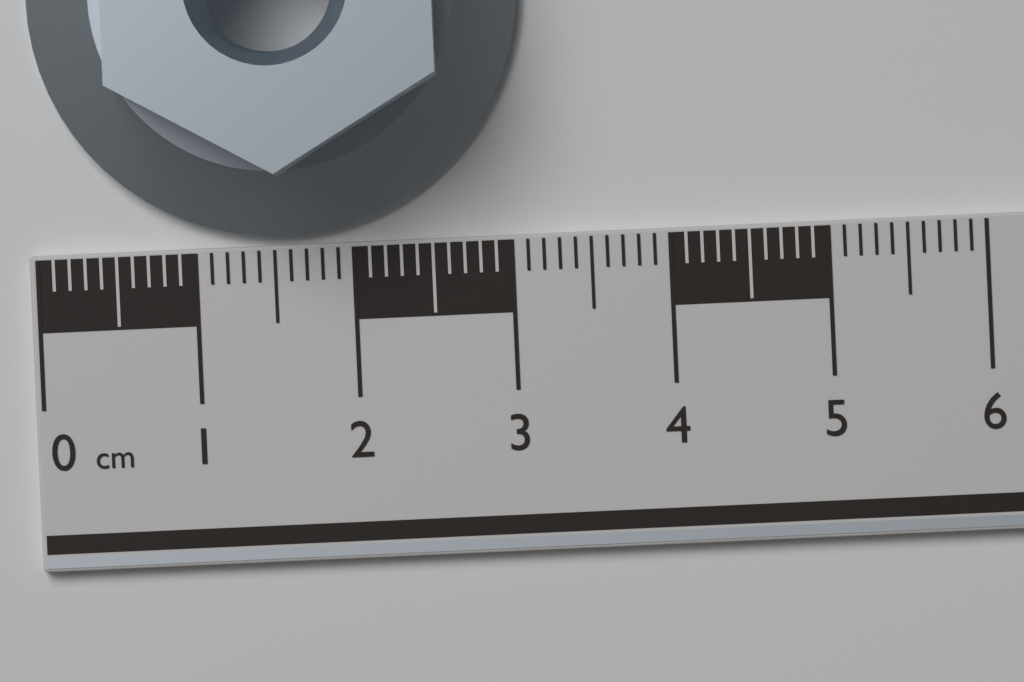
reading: 3.1 cm
